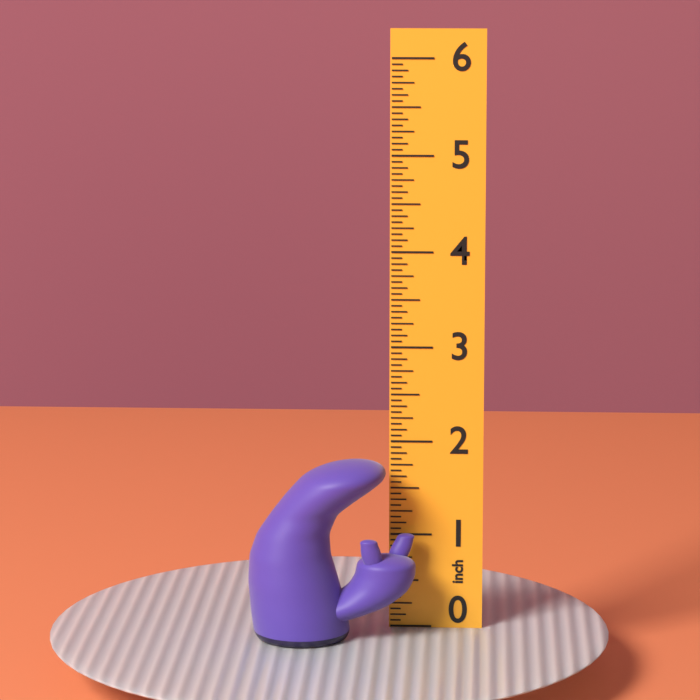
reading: 1.8750 inch
